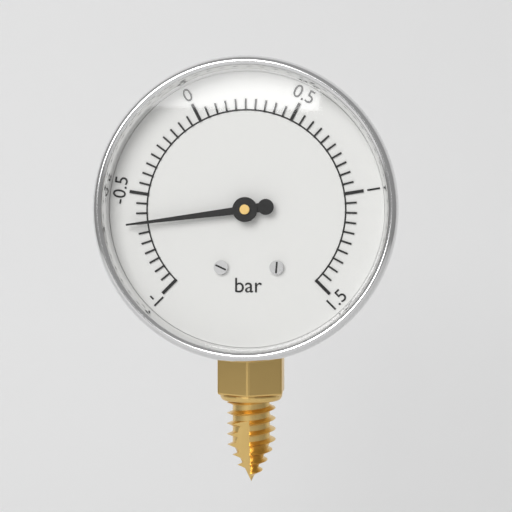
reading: -0.65 bar
